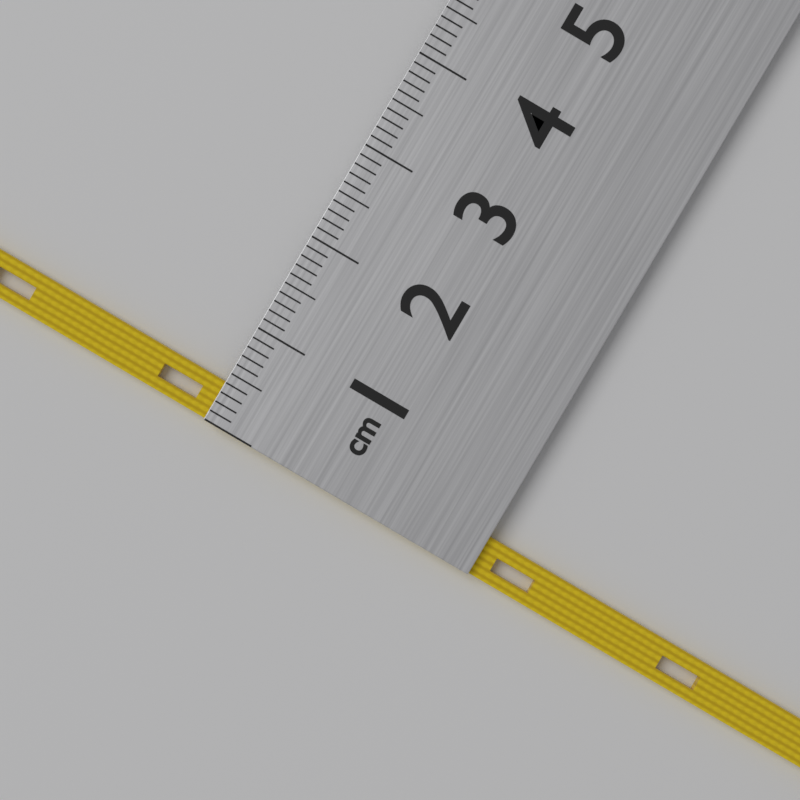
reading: 0.4 cm
